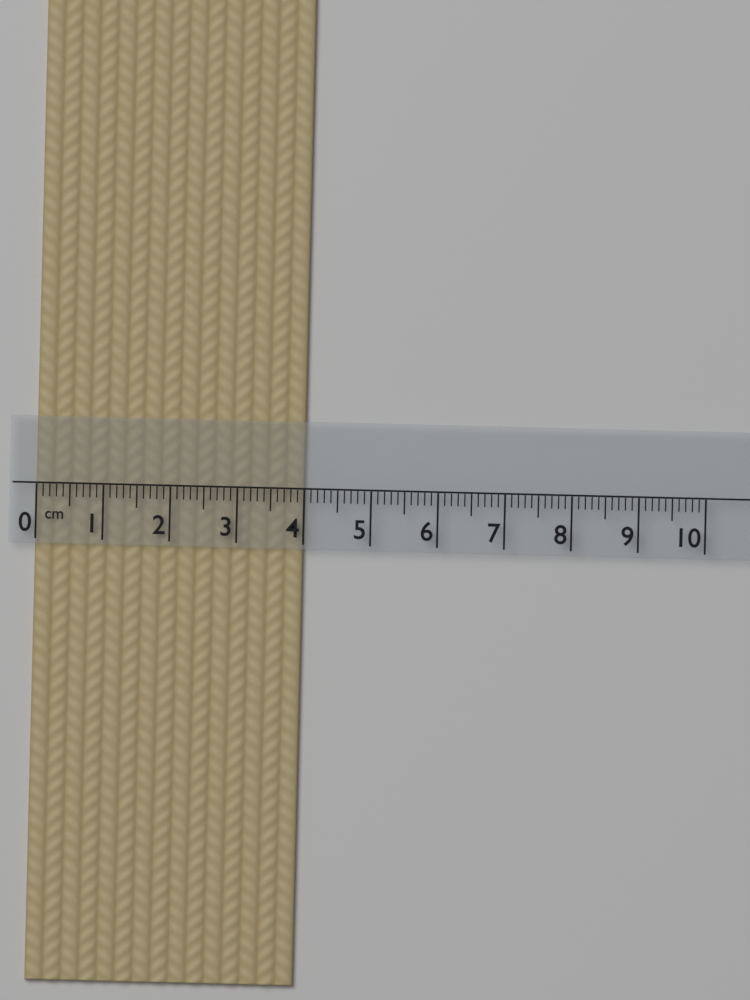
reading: 4.0 cm
